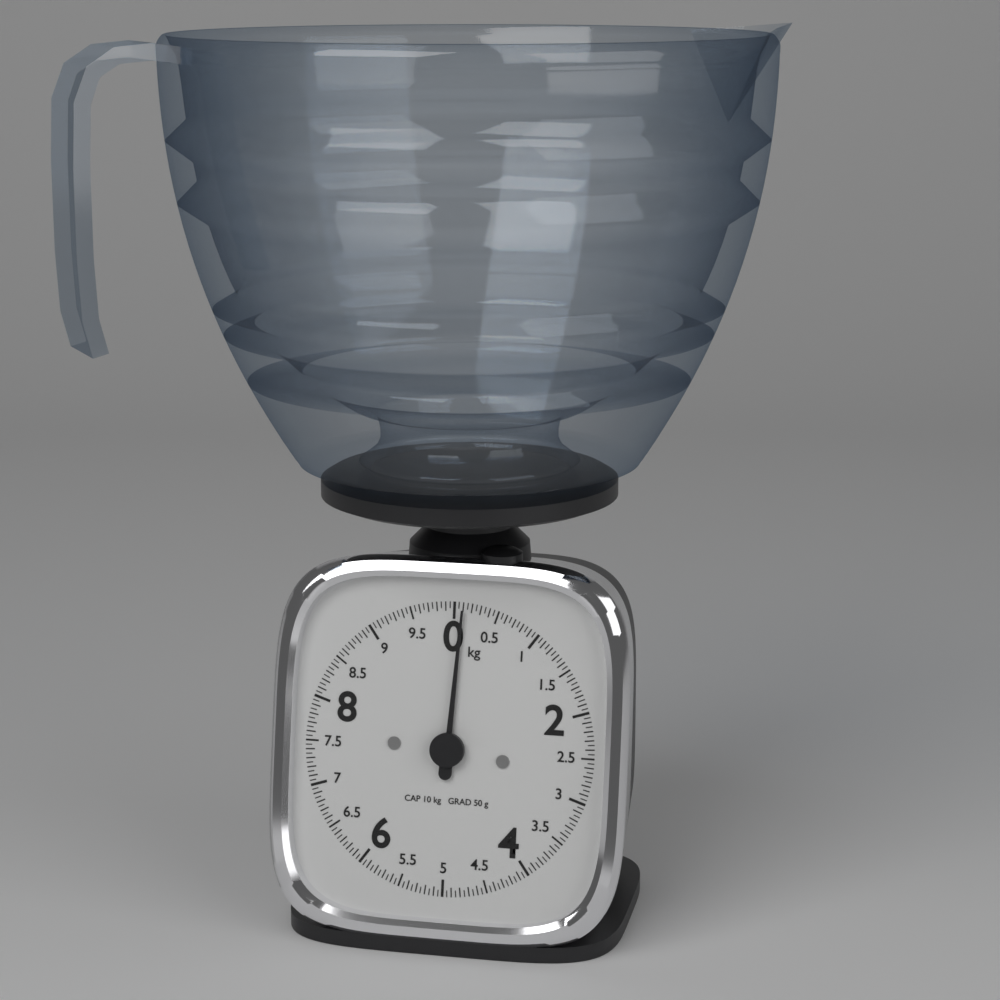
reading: 0.10 kg
